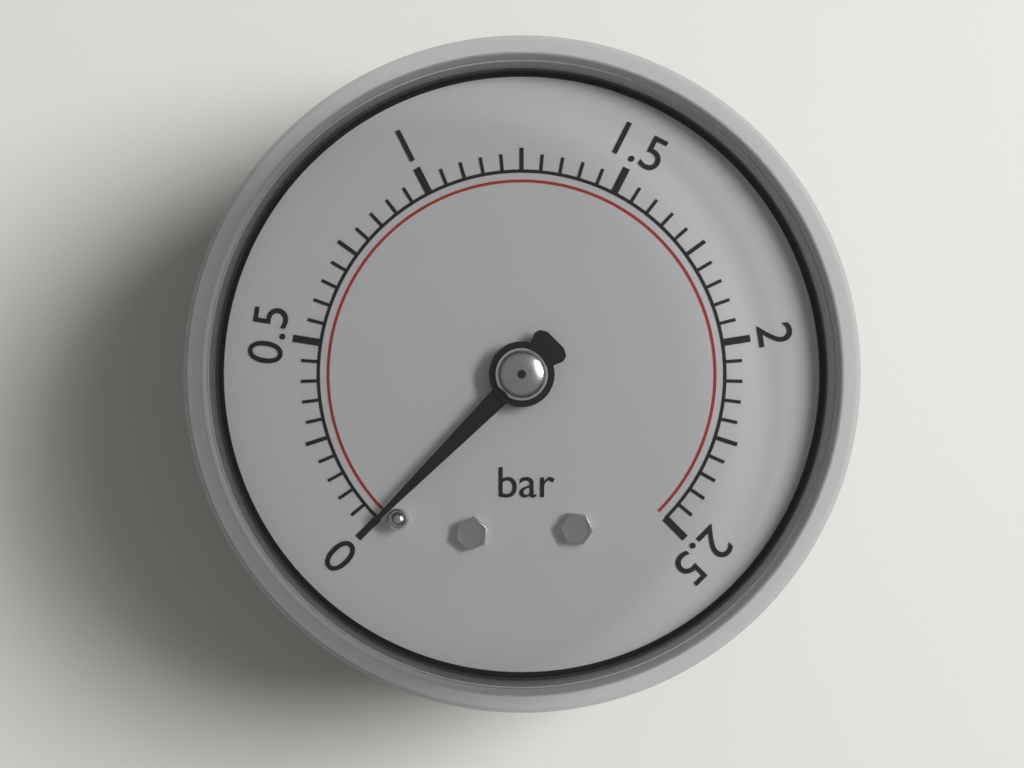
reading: 0.00 bar
